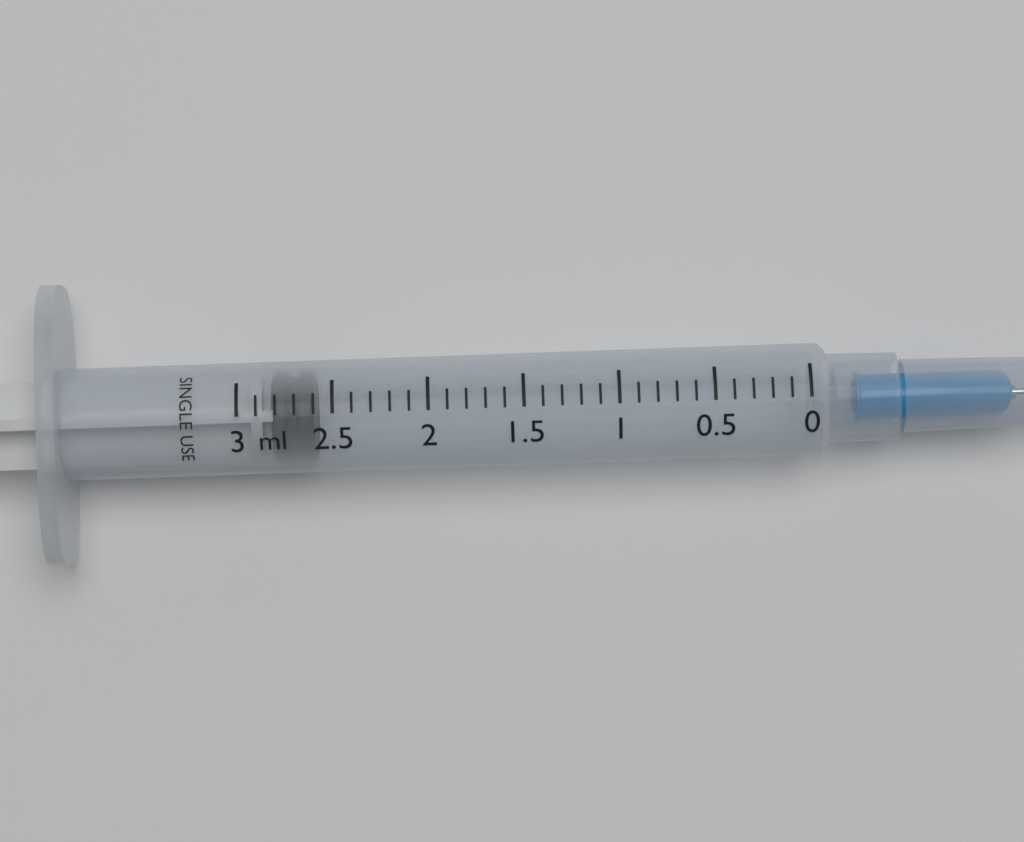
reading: 2.6 ml
